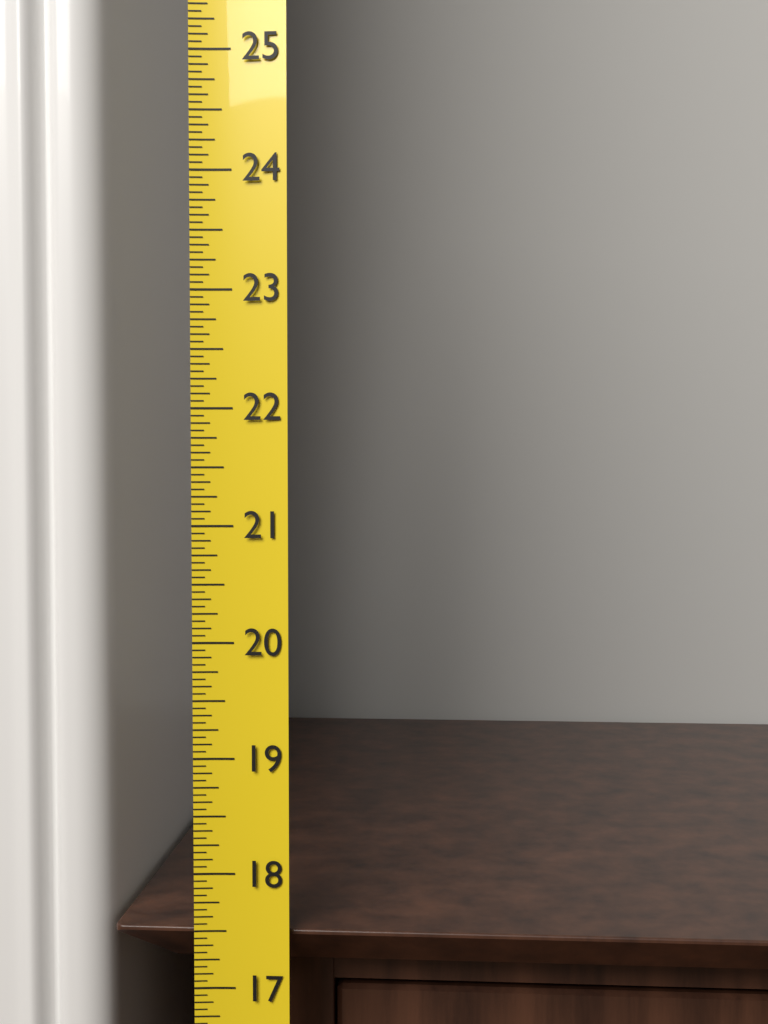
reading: 17.5000 (no unit)
